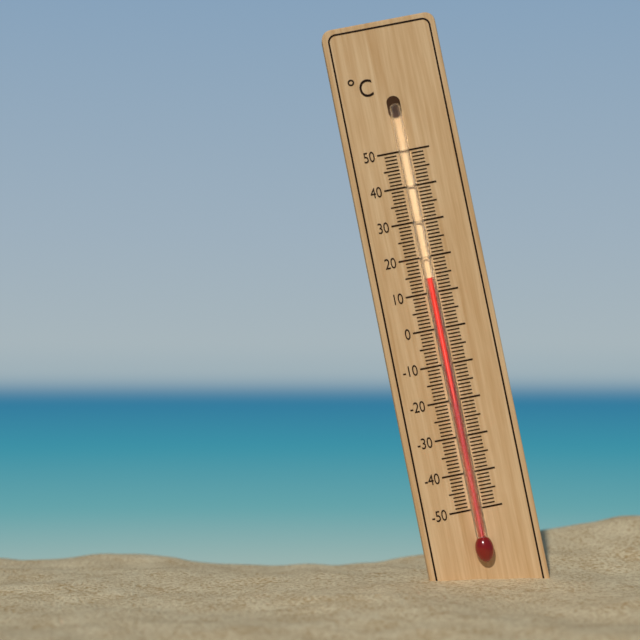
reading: 14 °C
